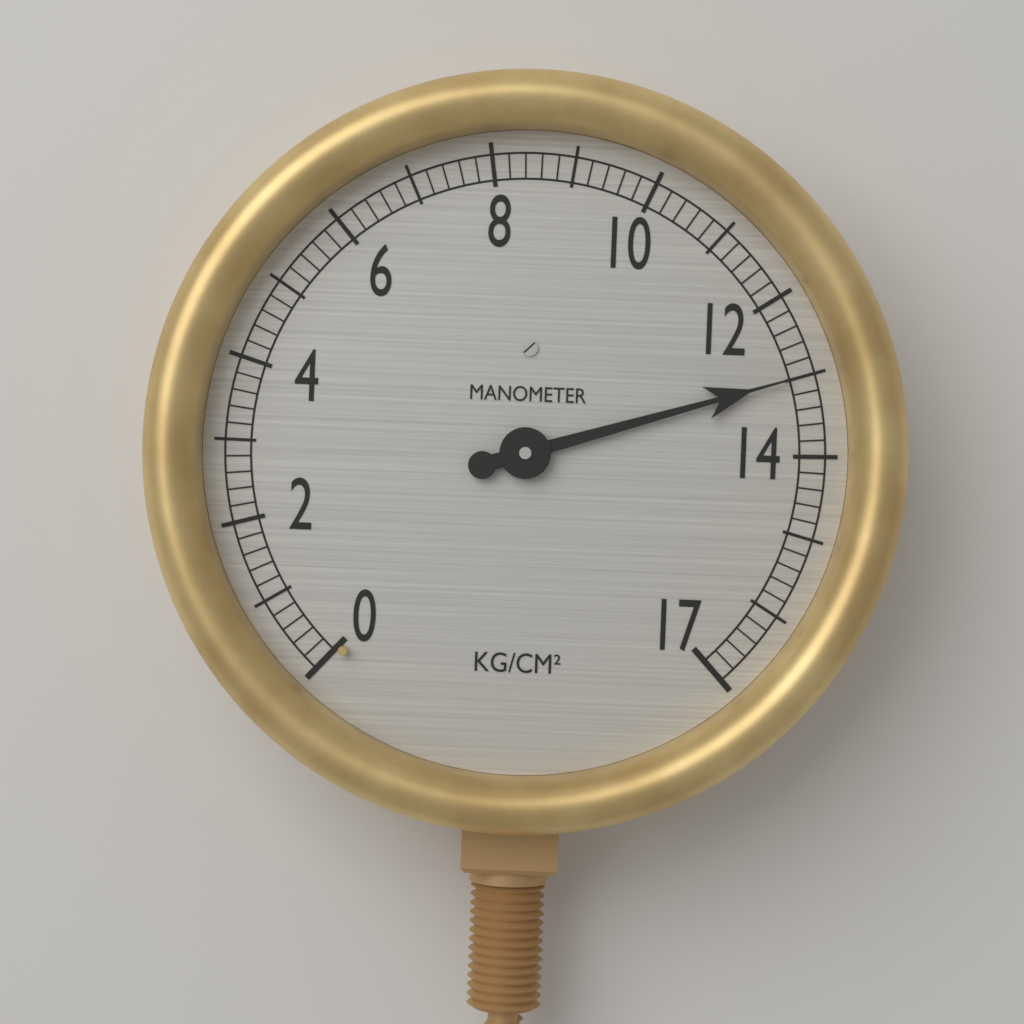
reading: 13.0 kg/cm²
